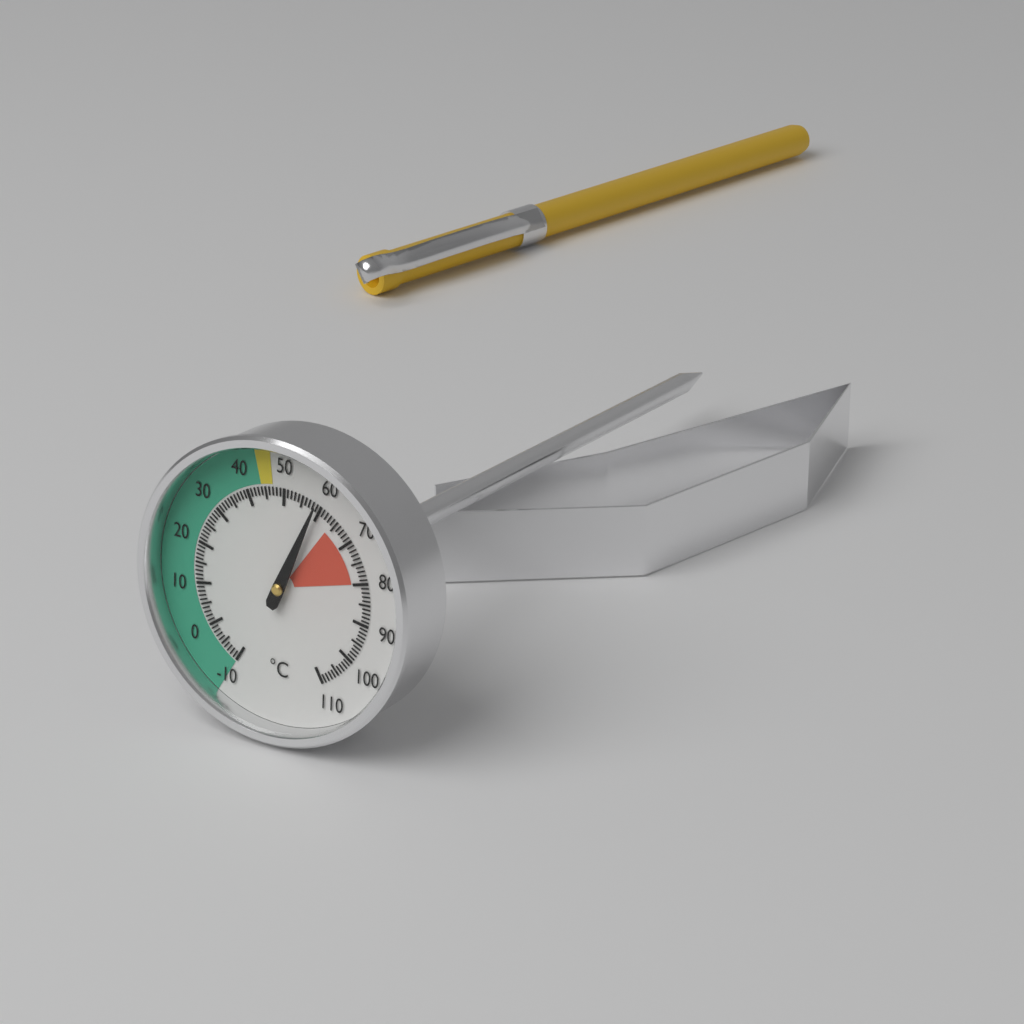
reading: 59 °C
